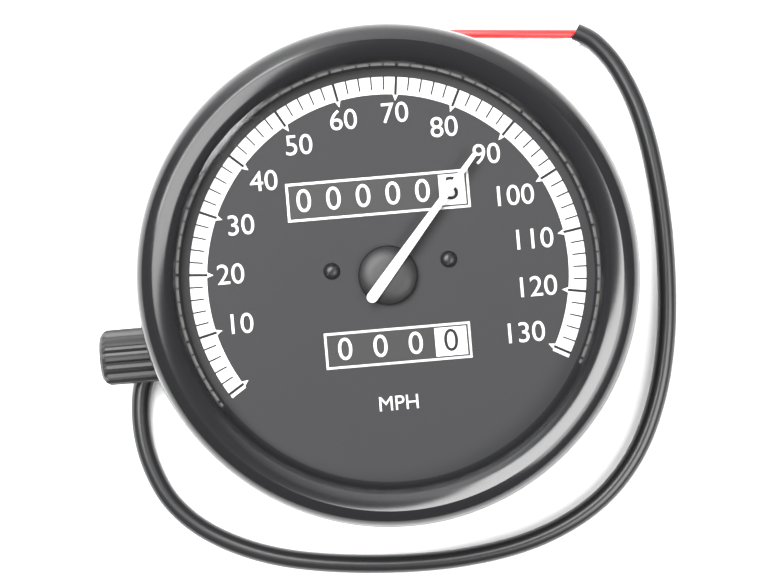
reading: 88 MPH
